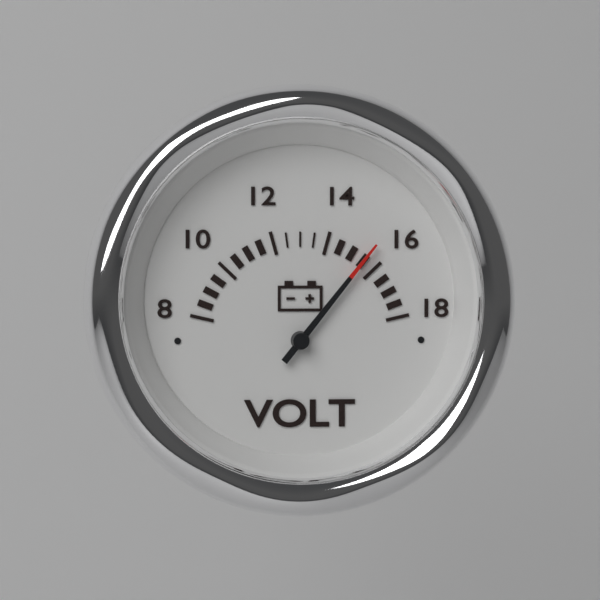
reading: 15.5 V
